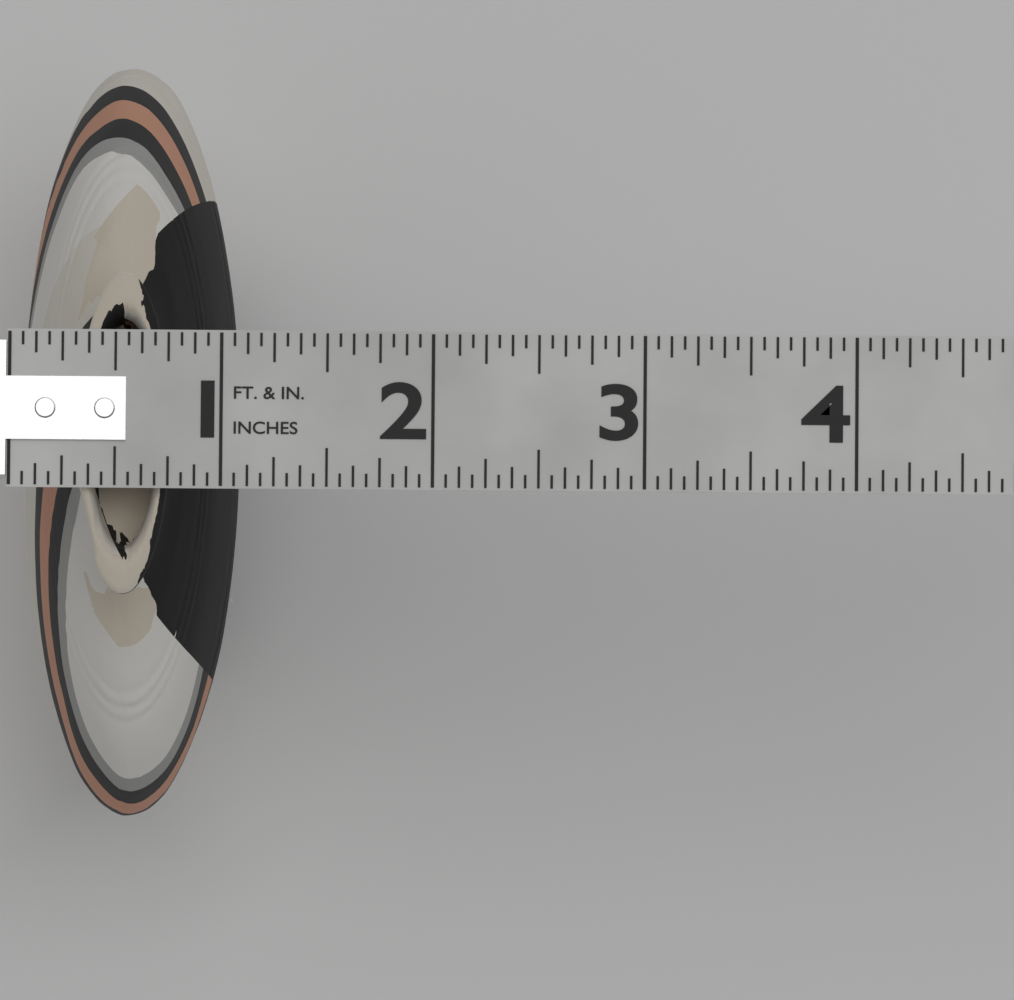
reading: 1.0625 in
